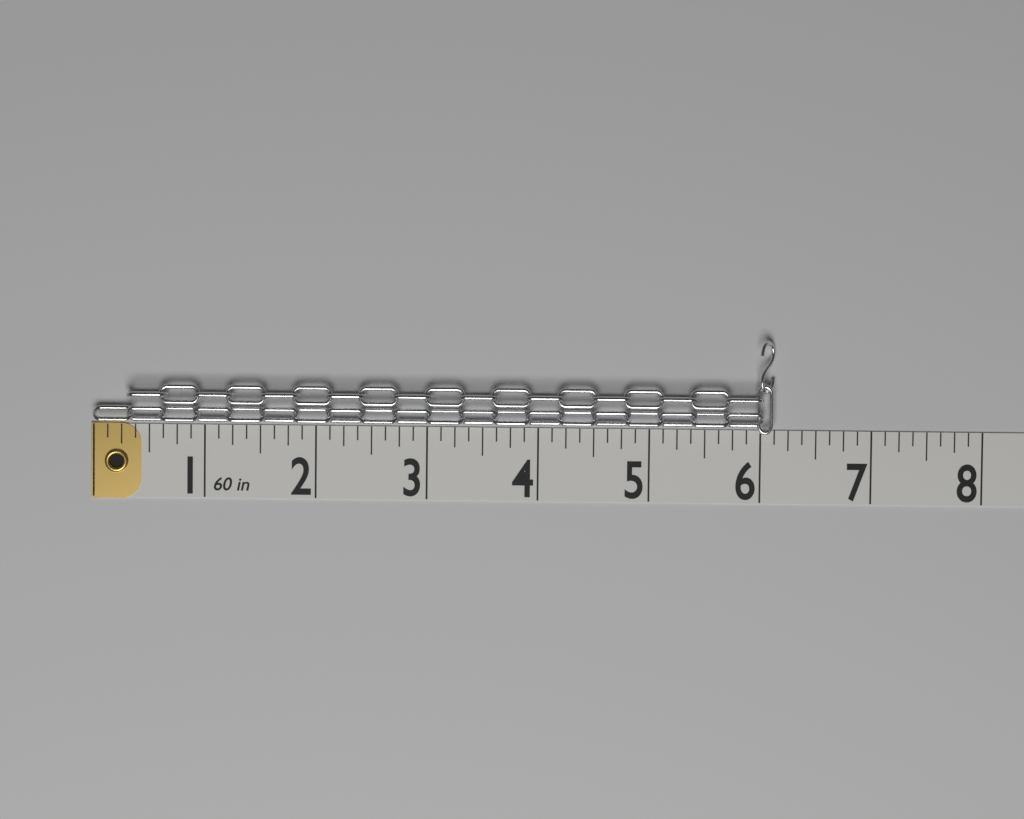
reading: 6.125 in
